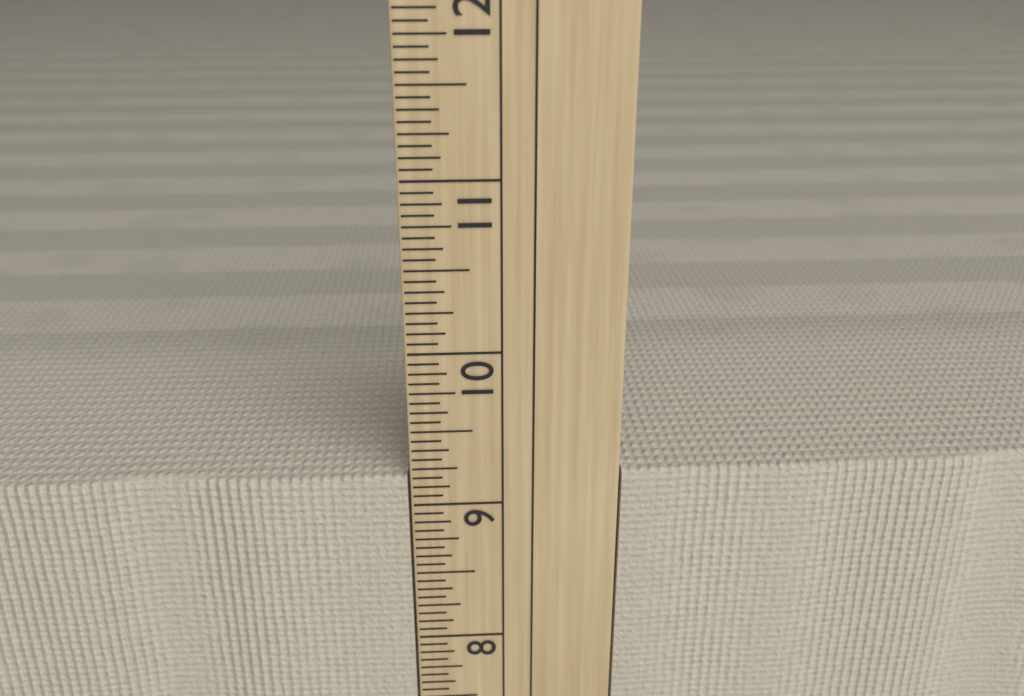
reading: 9.1875 in
